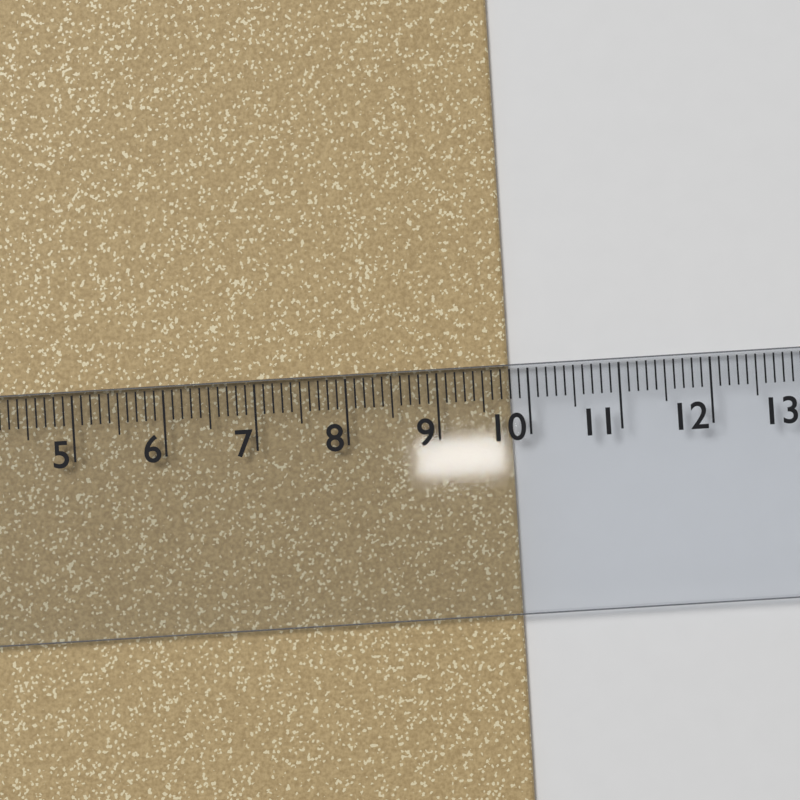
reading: 9.8 cm
